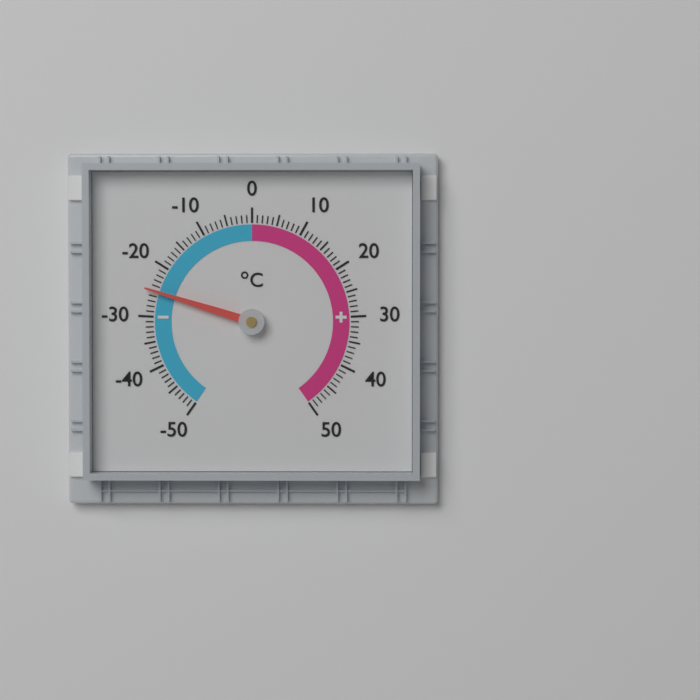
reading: -25 °C
